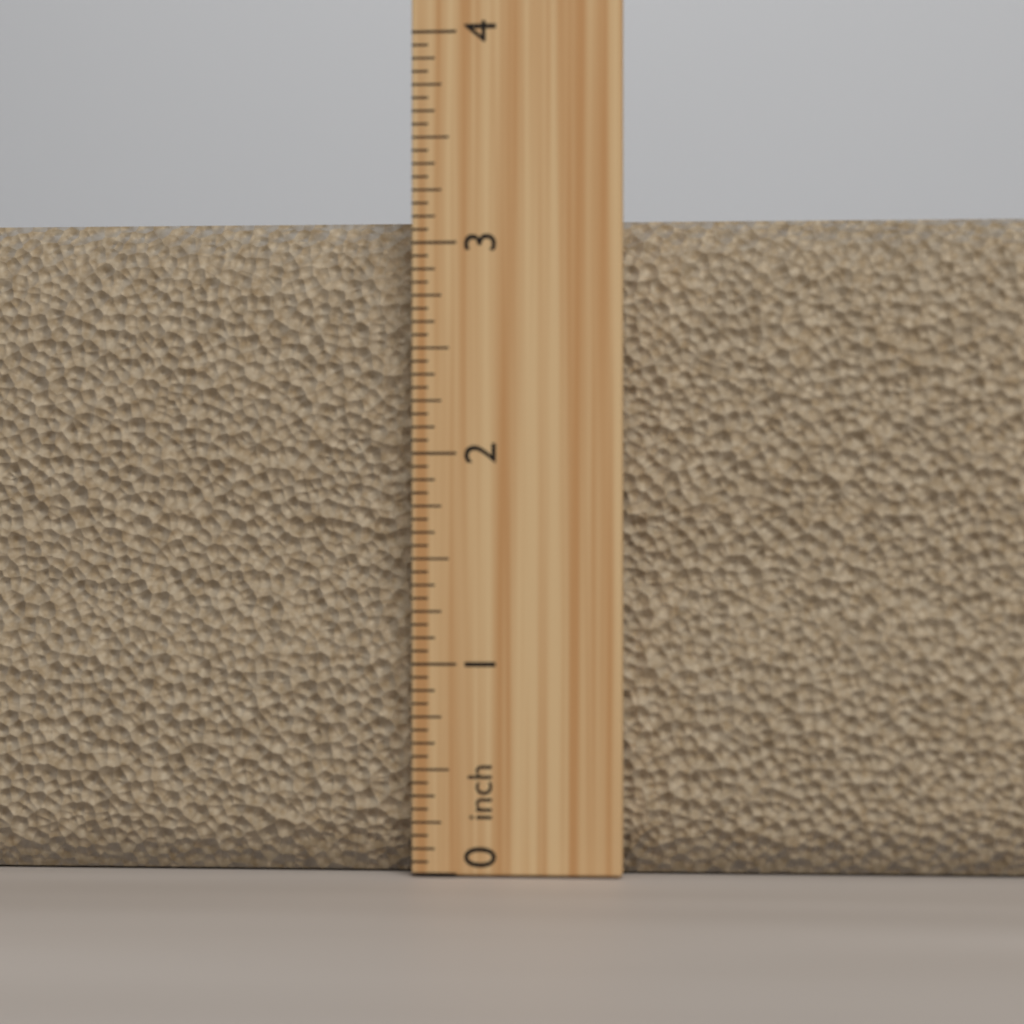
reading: 3.1250 inch
